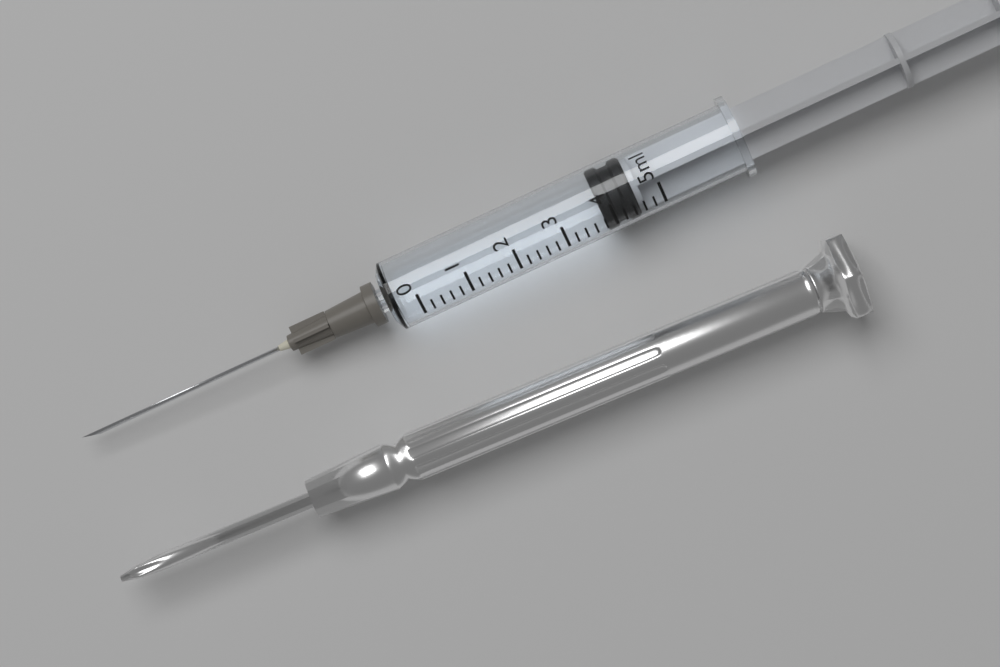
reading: 3.8 ml
